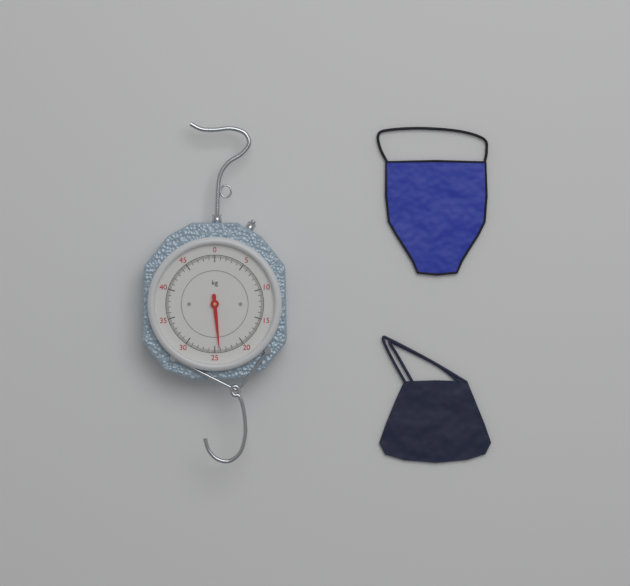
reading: 24.2 kg
